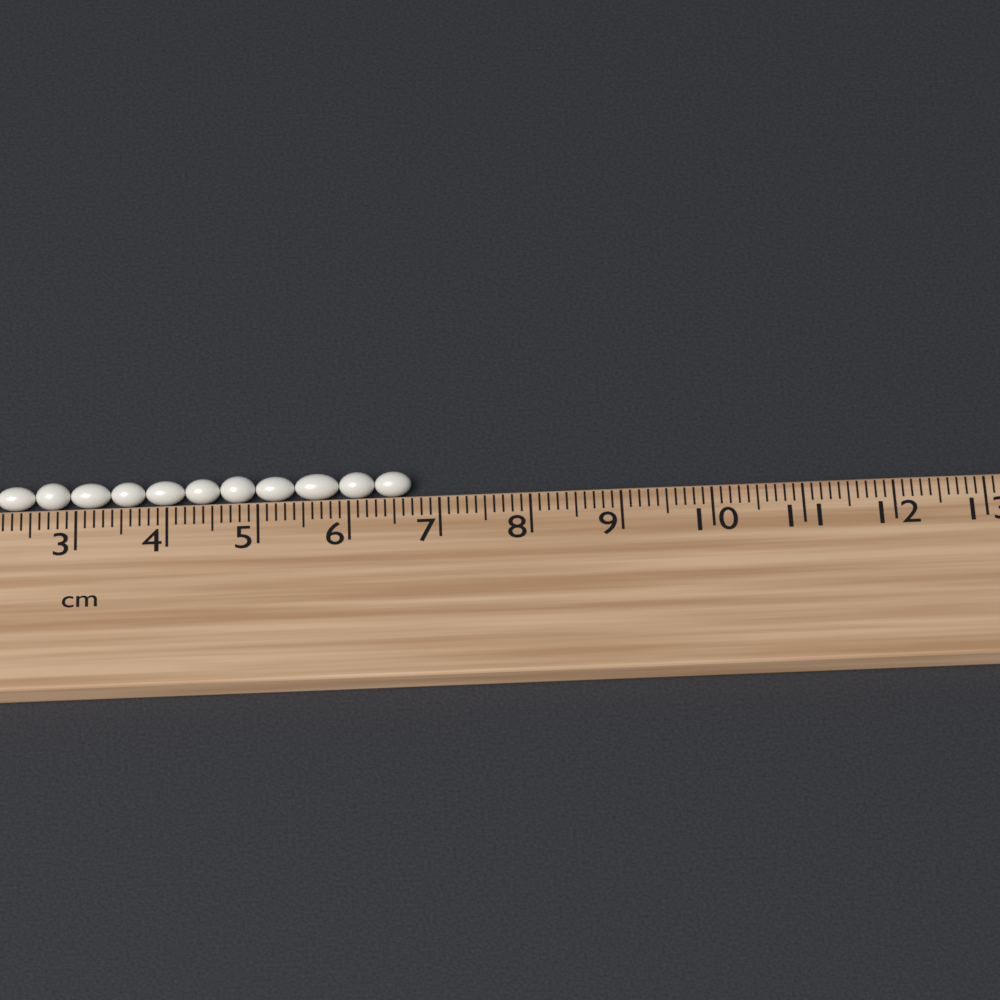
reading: 6.7 cm
